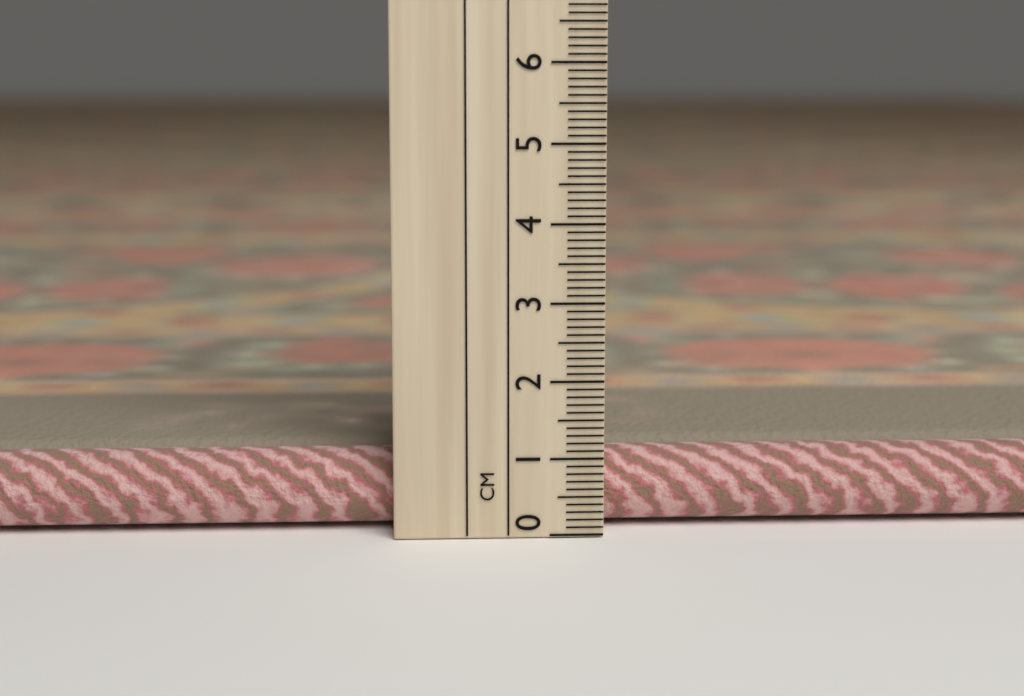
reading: 1.0 cm
